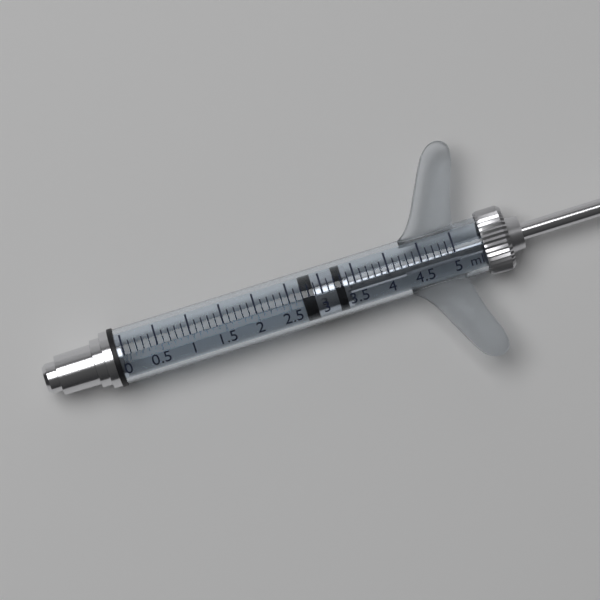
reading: 2.7 ml
